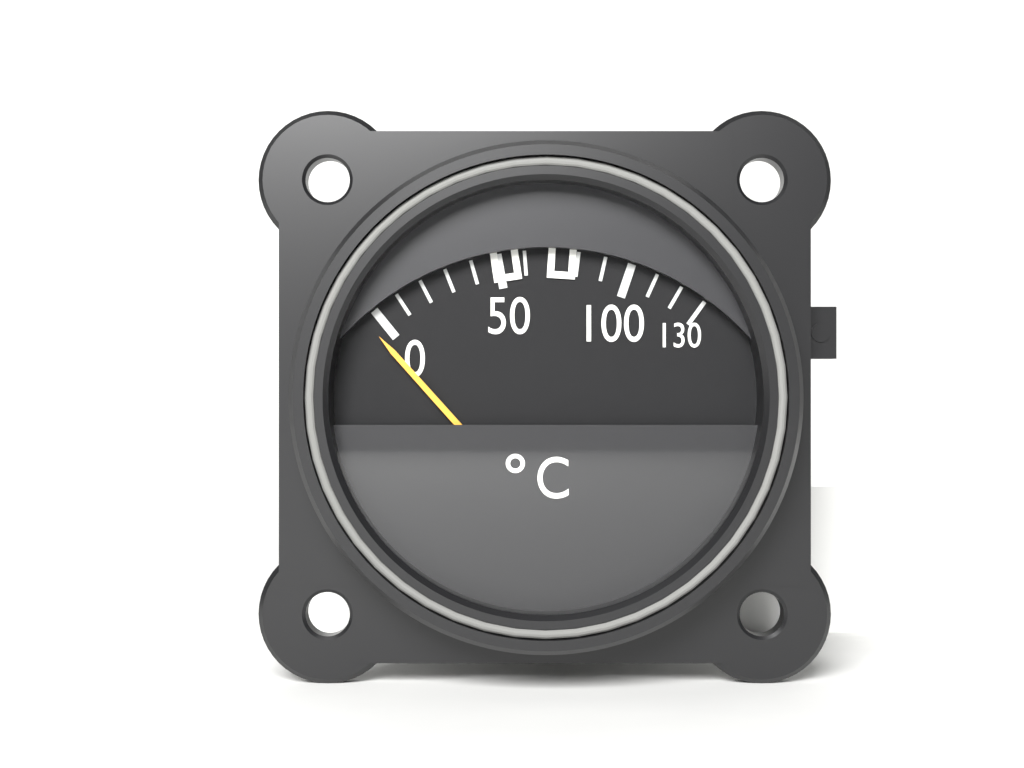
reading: -5 °C
